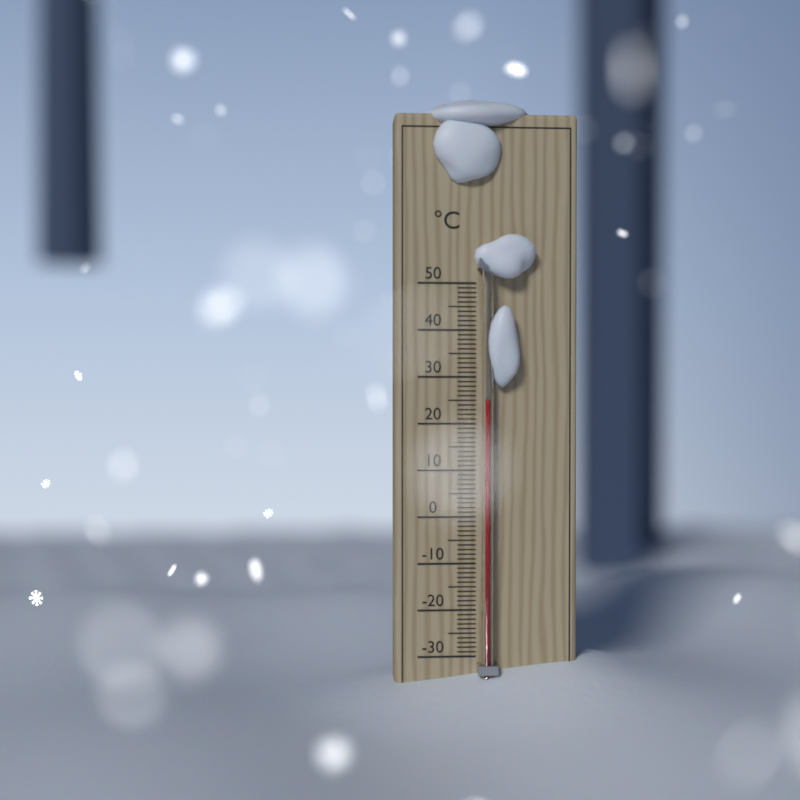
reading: 25 °C
